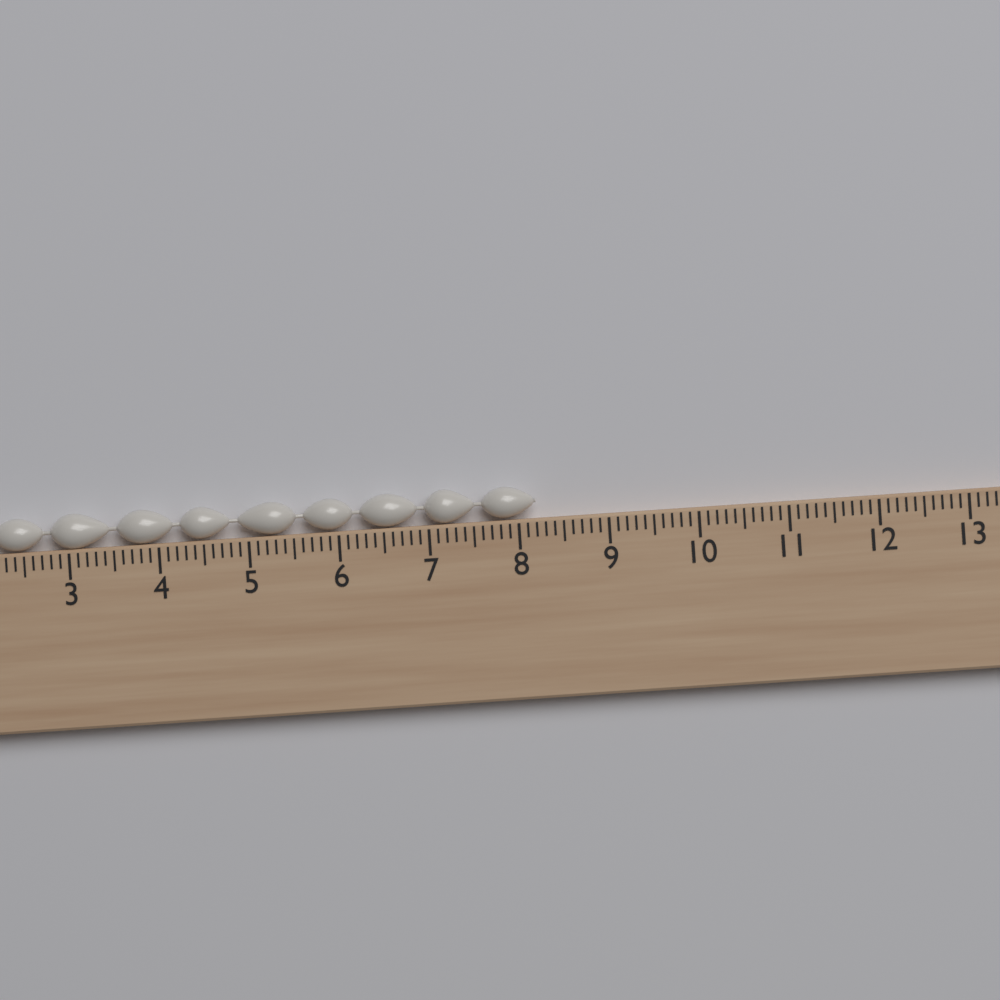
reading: 8.2 cm
